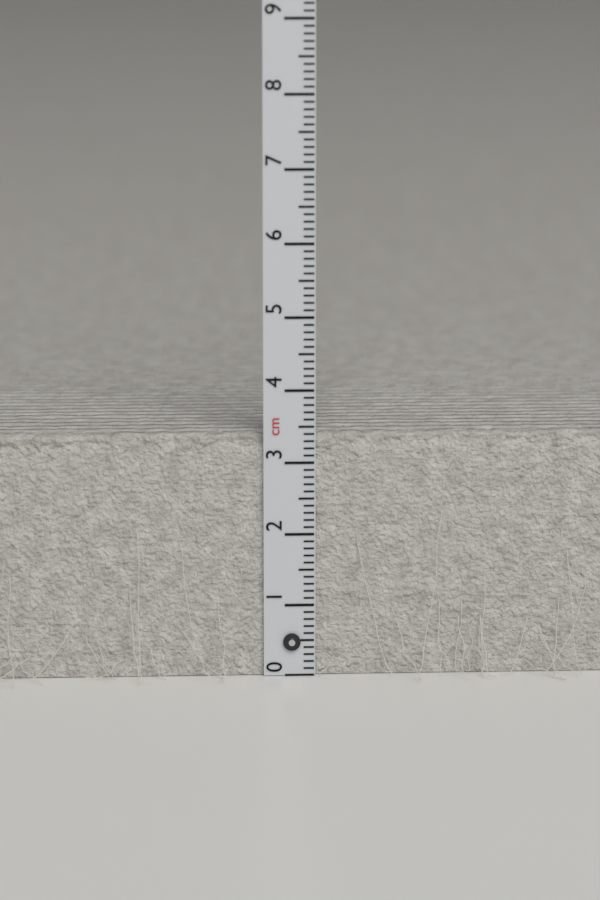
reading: 3.4 cm
